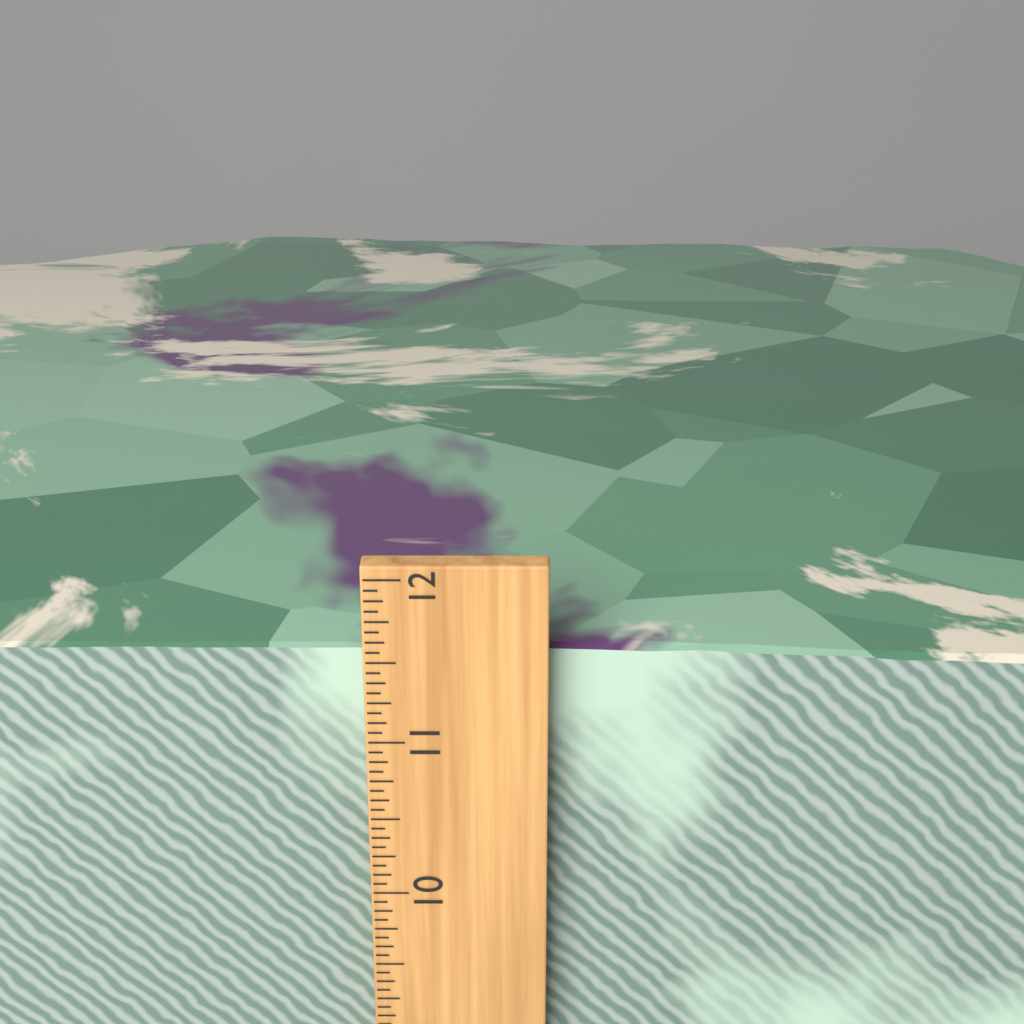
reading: 11.5000 inch
